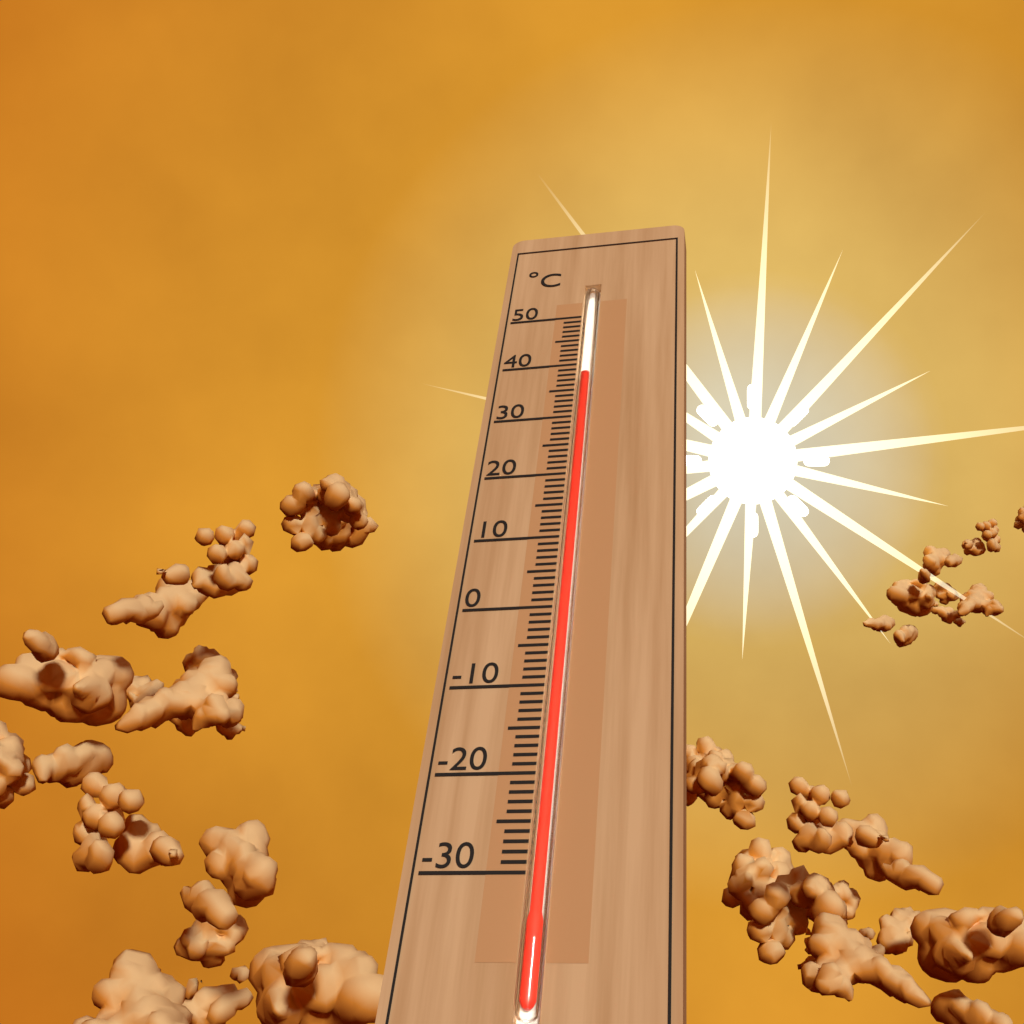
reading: 38 °C
